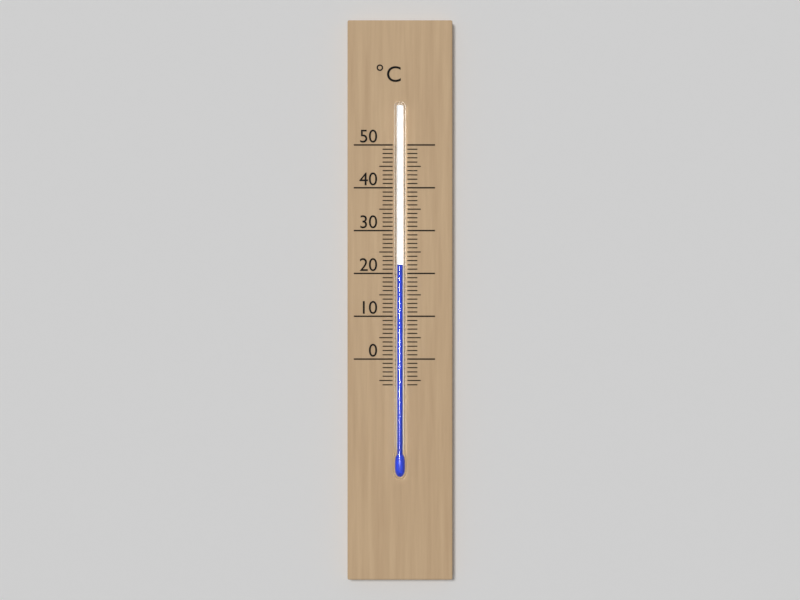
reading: 22 °C
